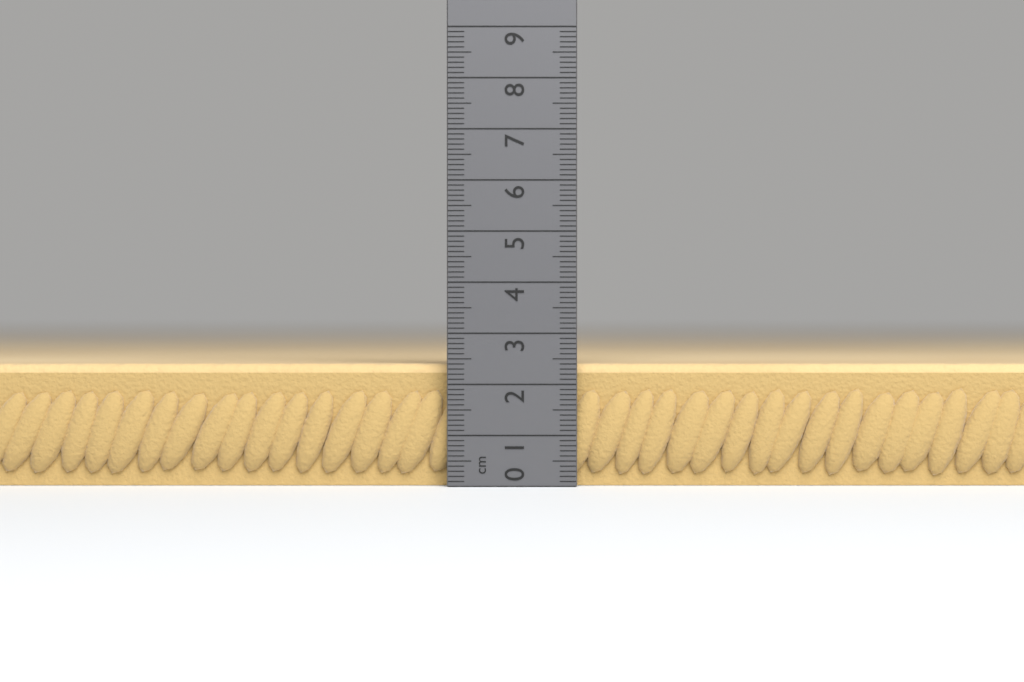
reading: 2.4 cm
